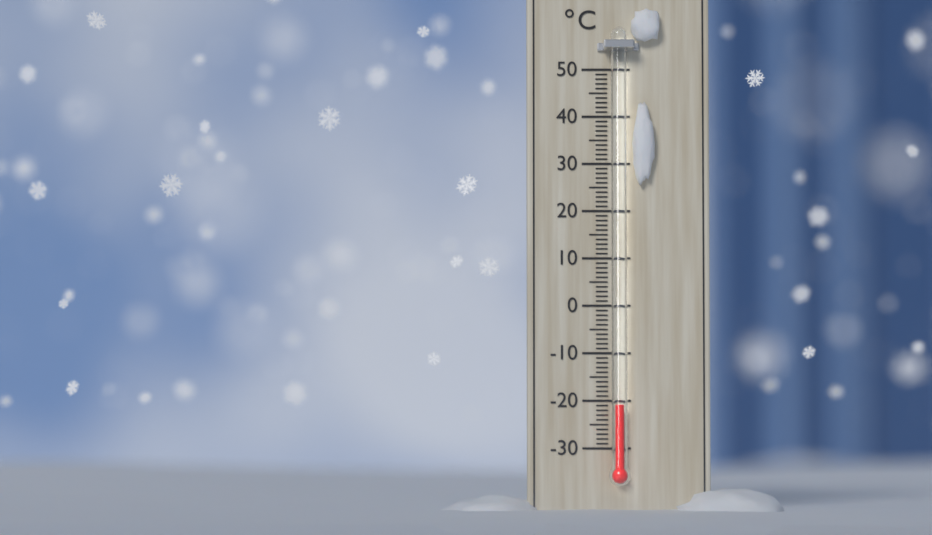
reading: -21 °C
